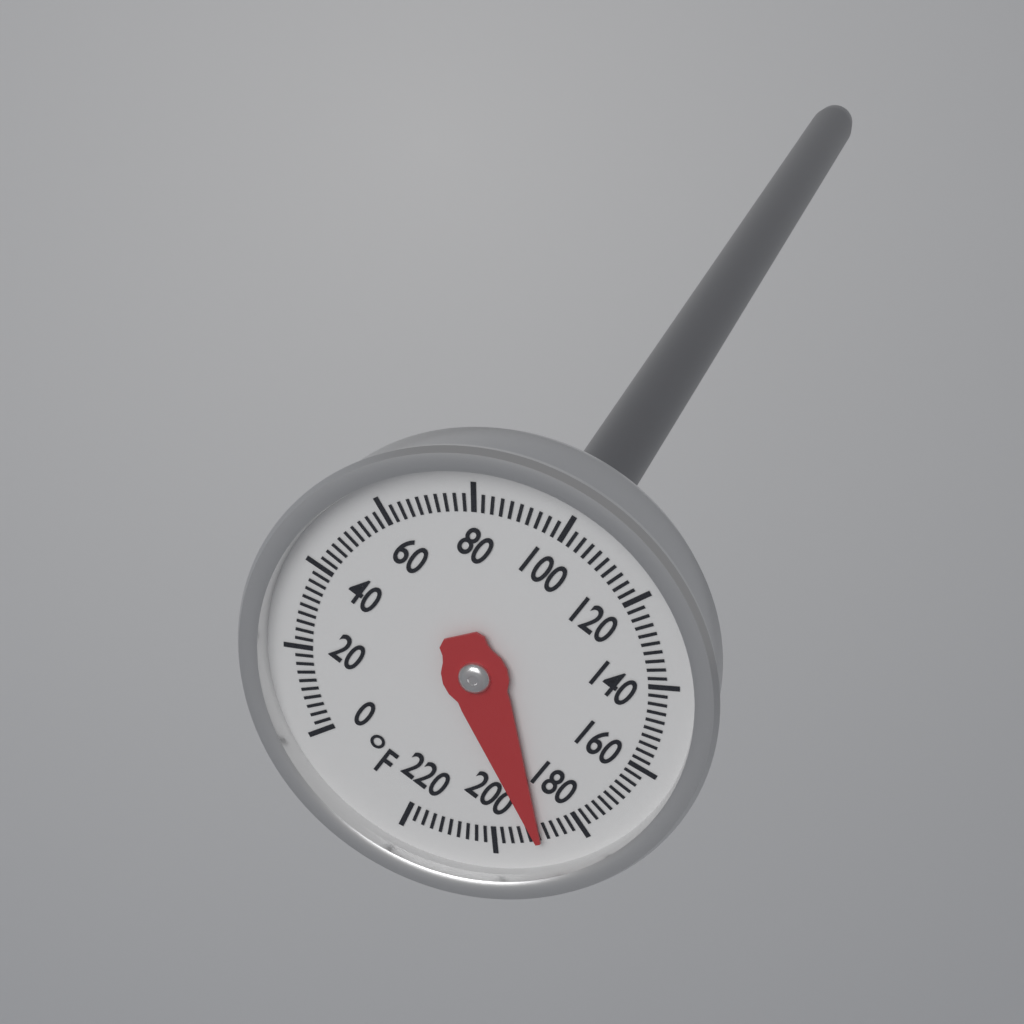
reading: 190 °F
